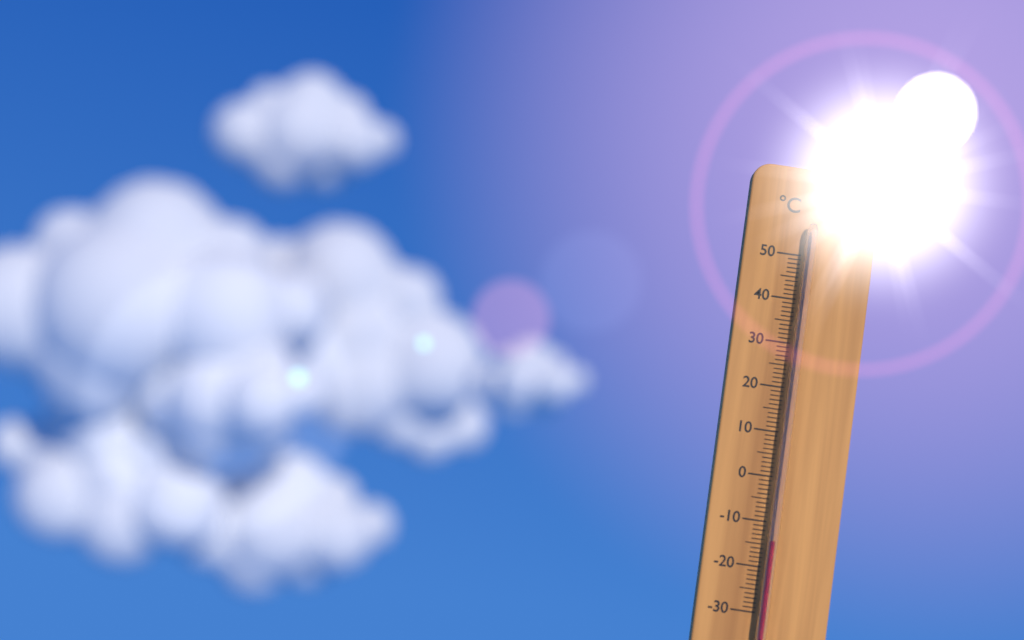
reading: -14 °C
